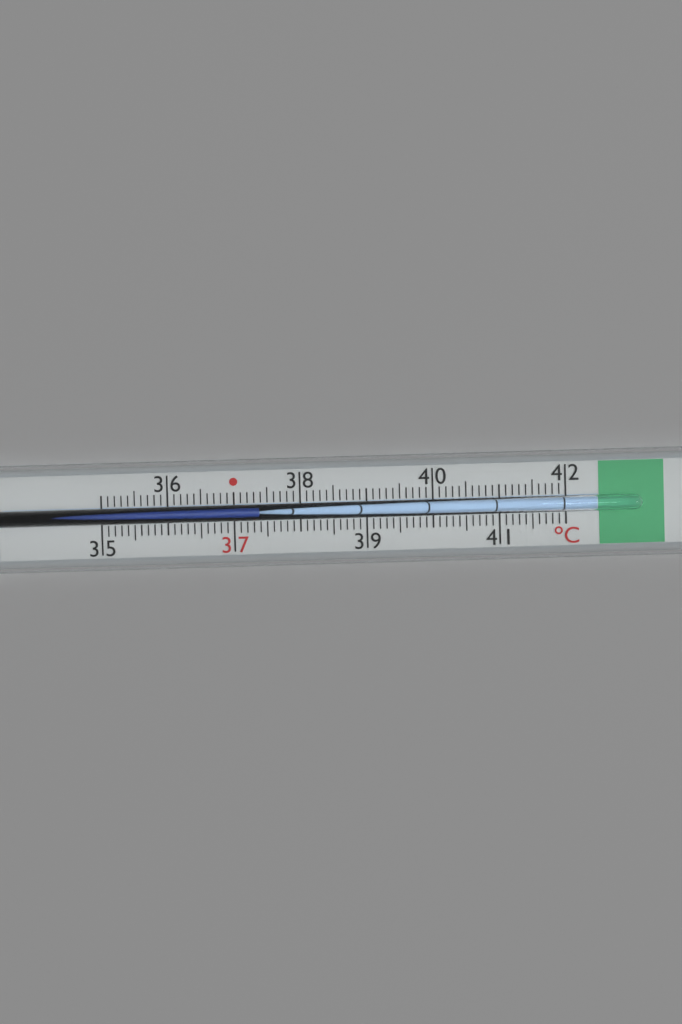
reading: 37.4 °C
